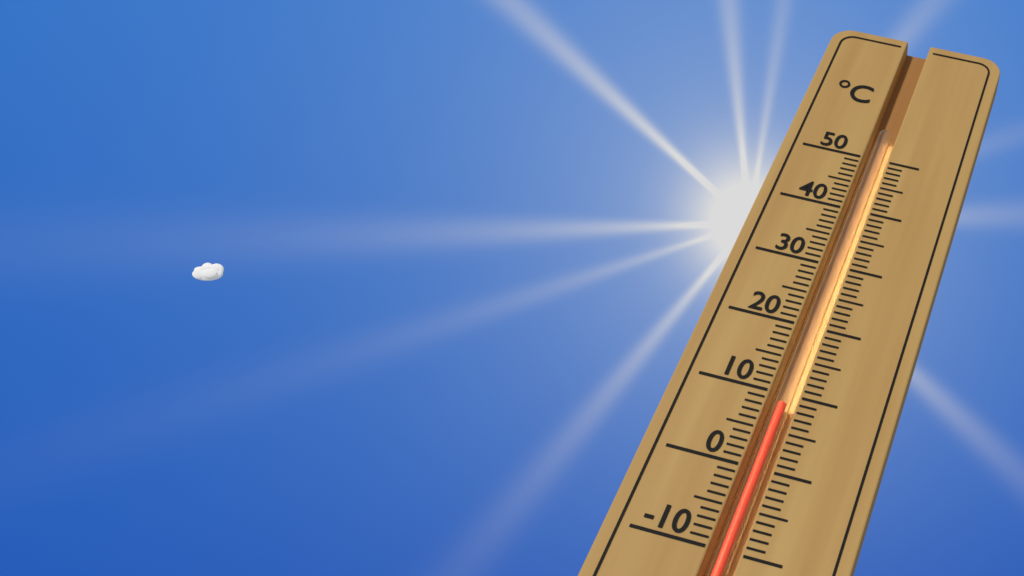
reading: 9 °C
